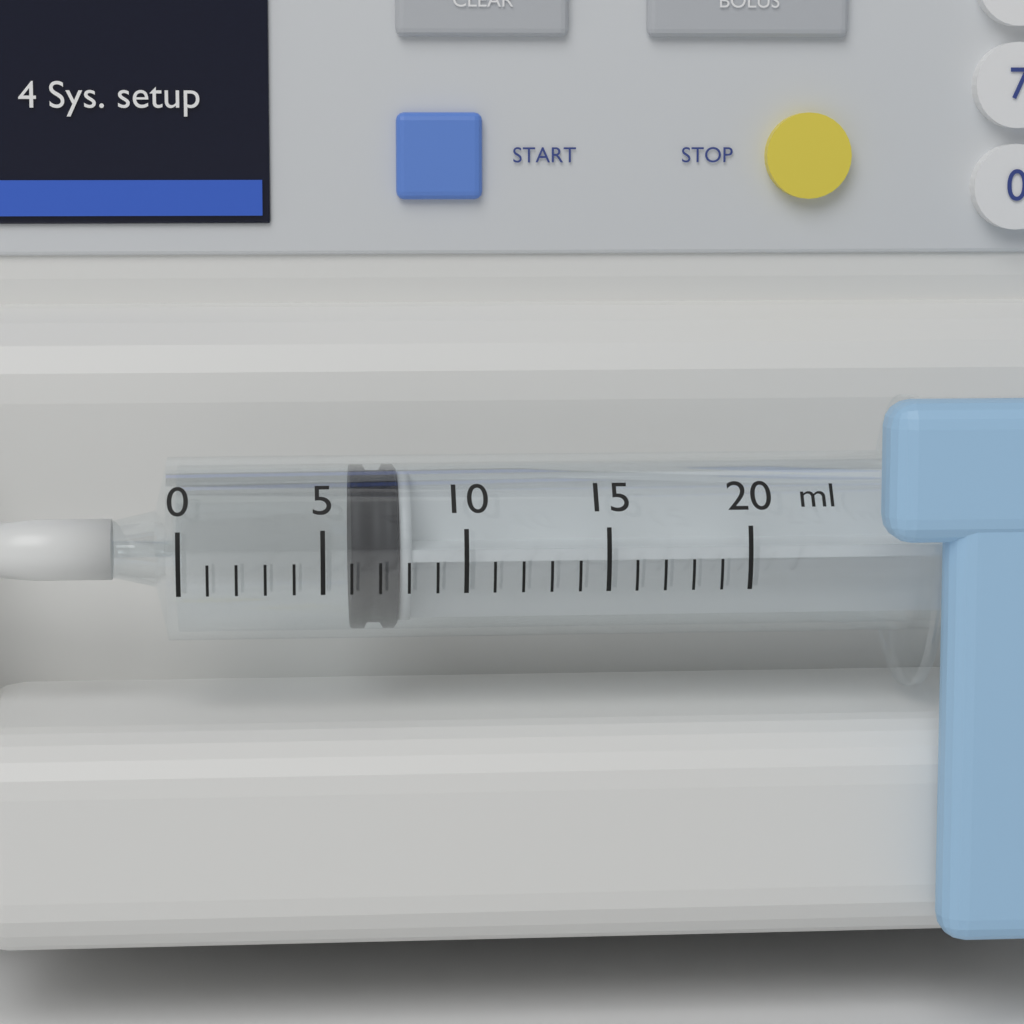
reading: 6 ml
